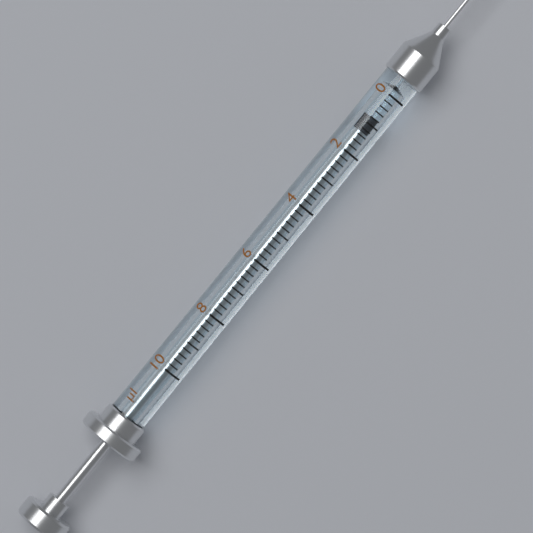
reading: 0.8 µl
